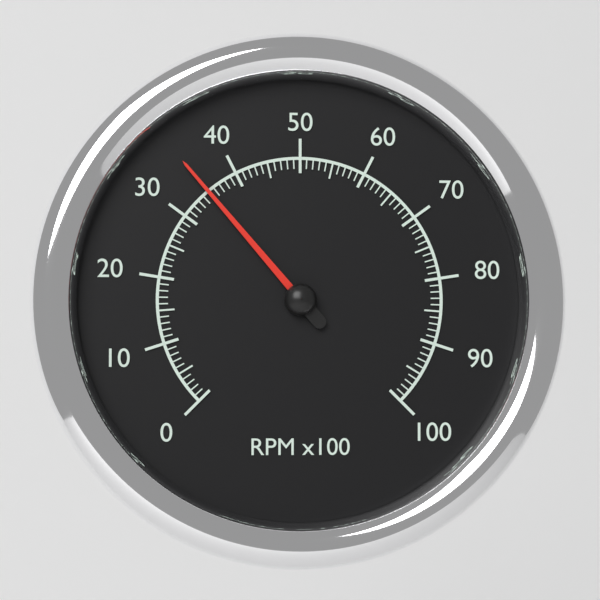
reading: 35 RPM x100
